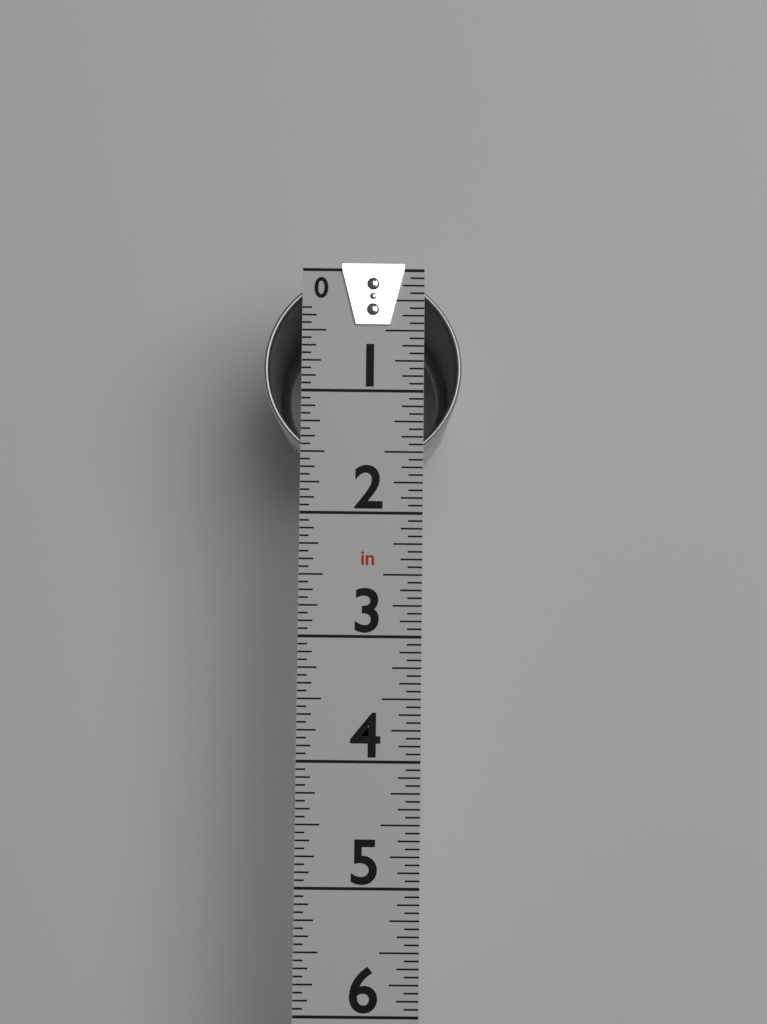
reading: 1.6250 in
